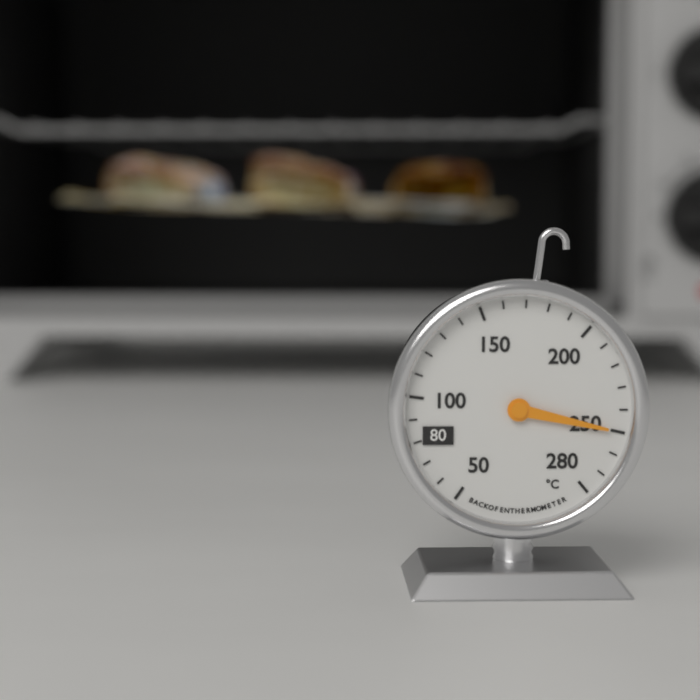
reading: 250 °C
